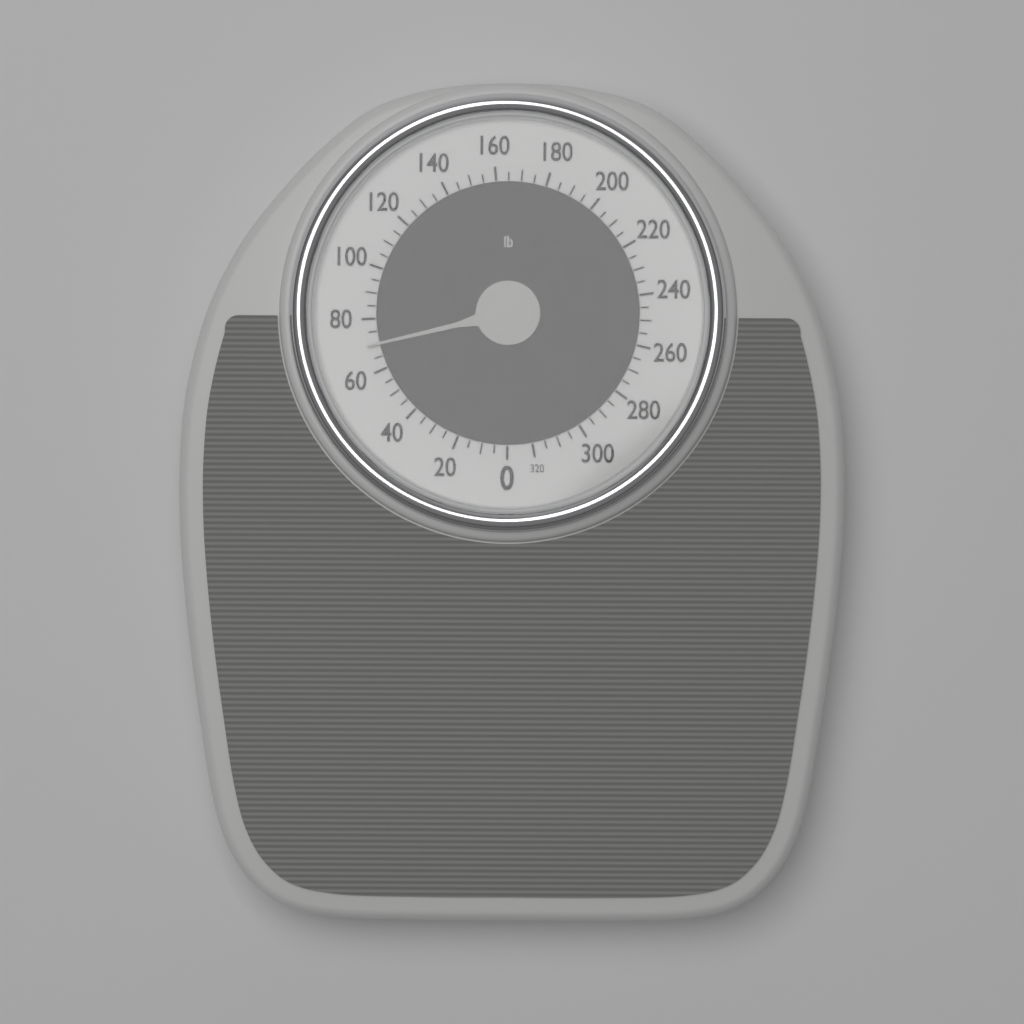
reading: 70 lb
